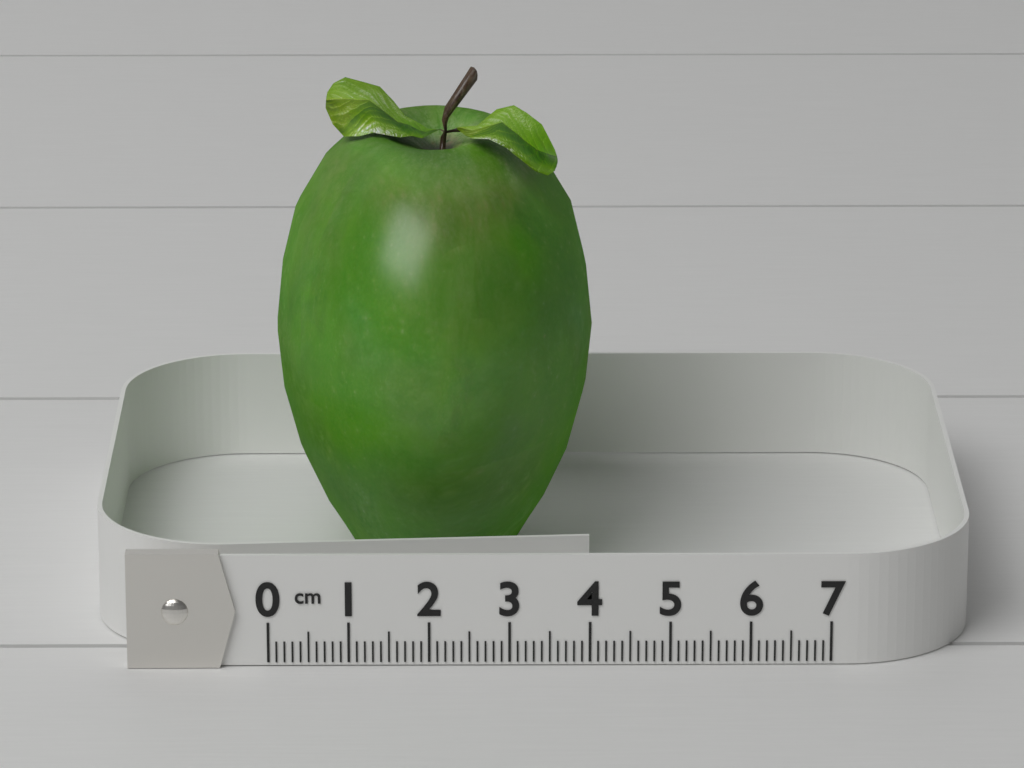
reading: 4.1 cm
